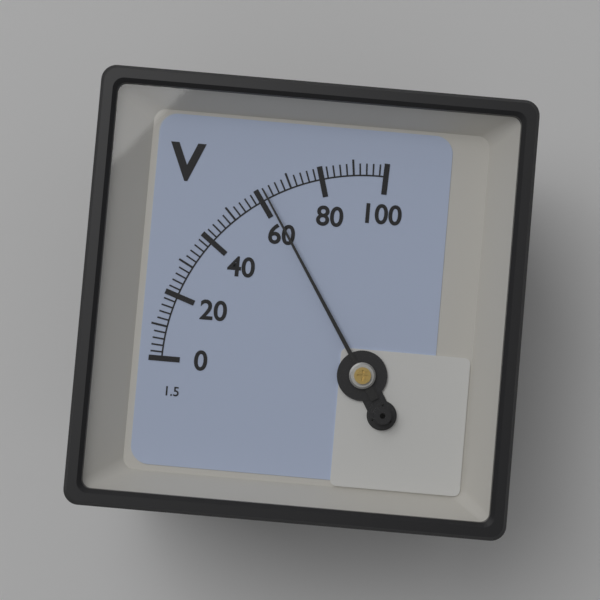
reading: 62 V
